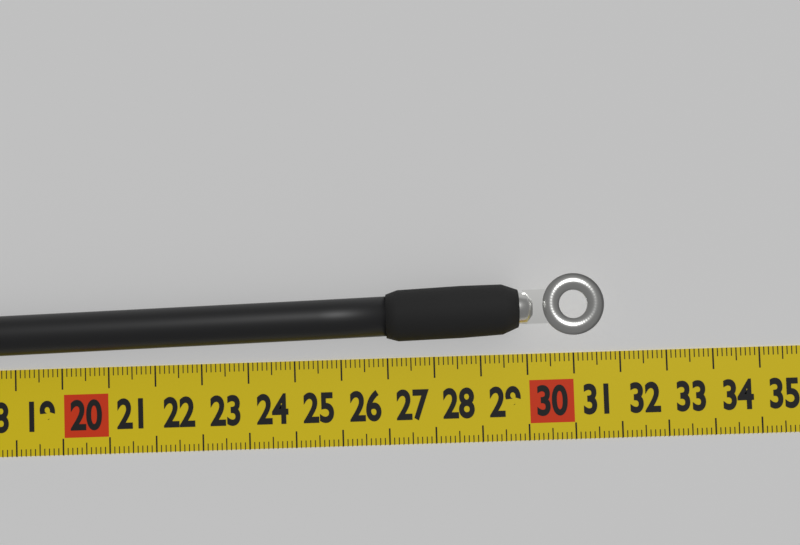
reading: 31.6 cm
